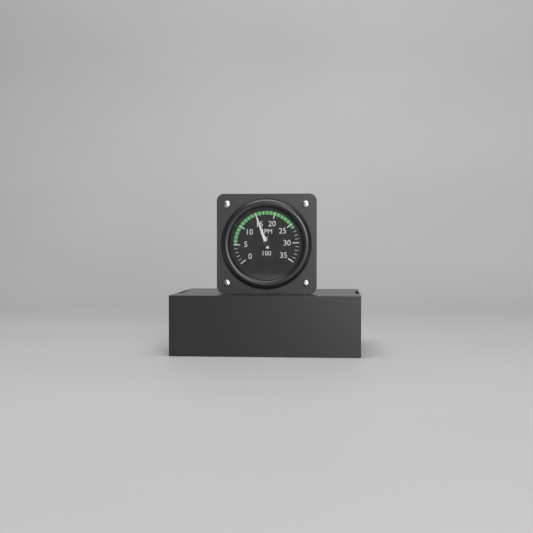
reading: 15 RPM x 100
